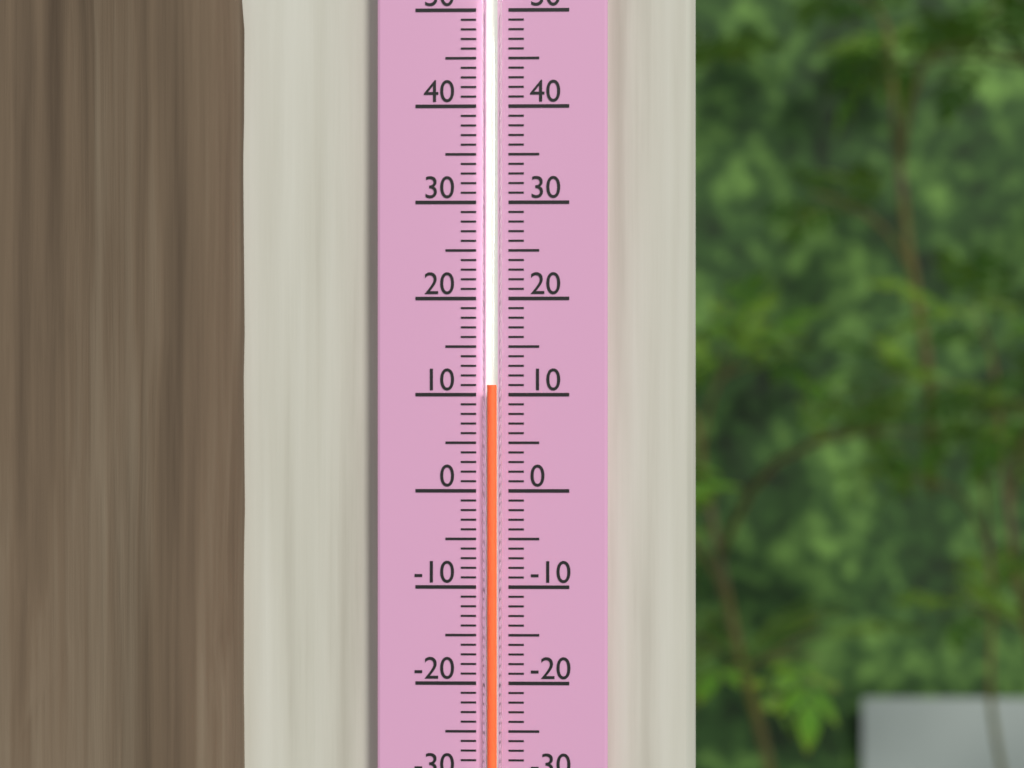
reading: 11 (no unit)
